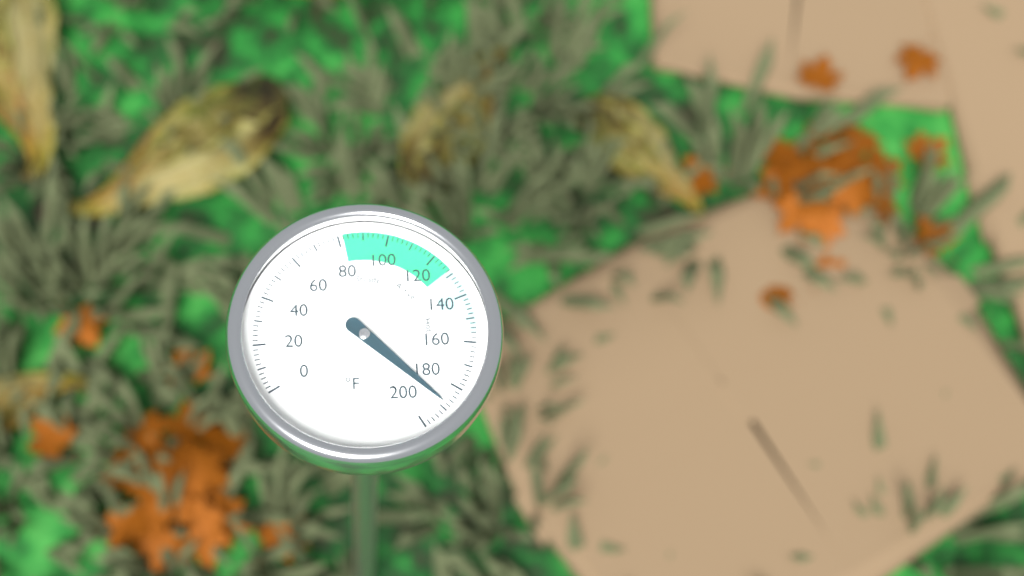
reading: 188 °F
